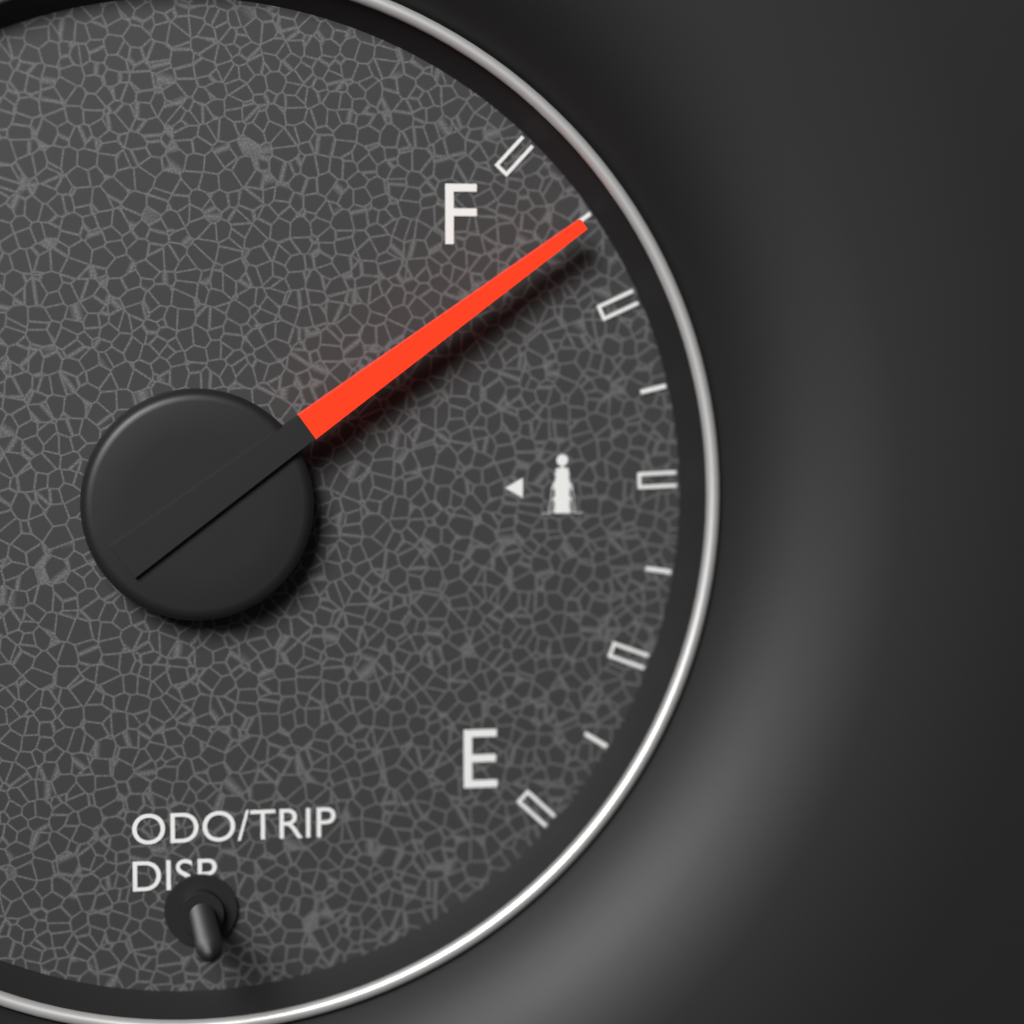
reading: 0.875 (no unit)
